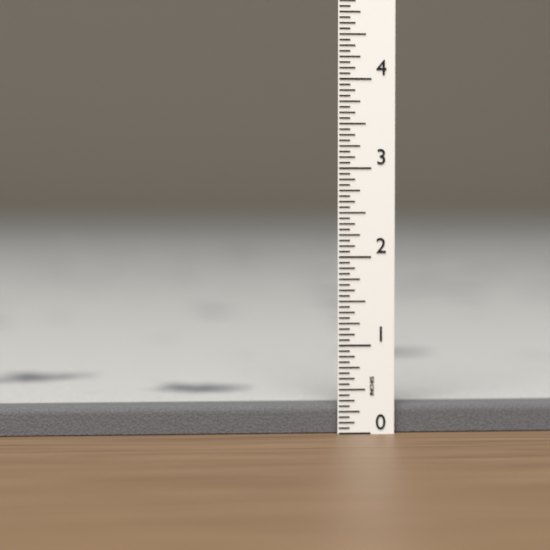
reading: 0.3125 in
